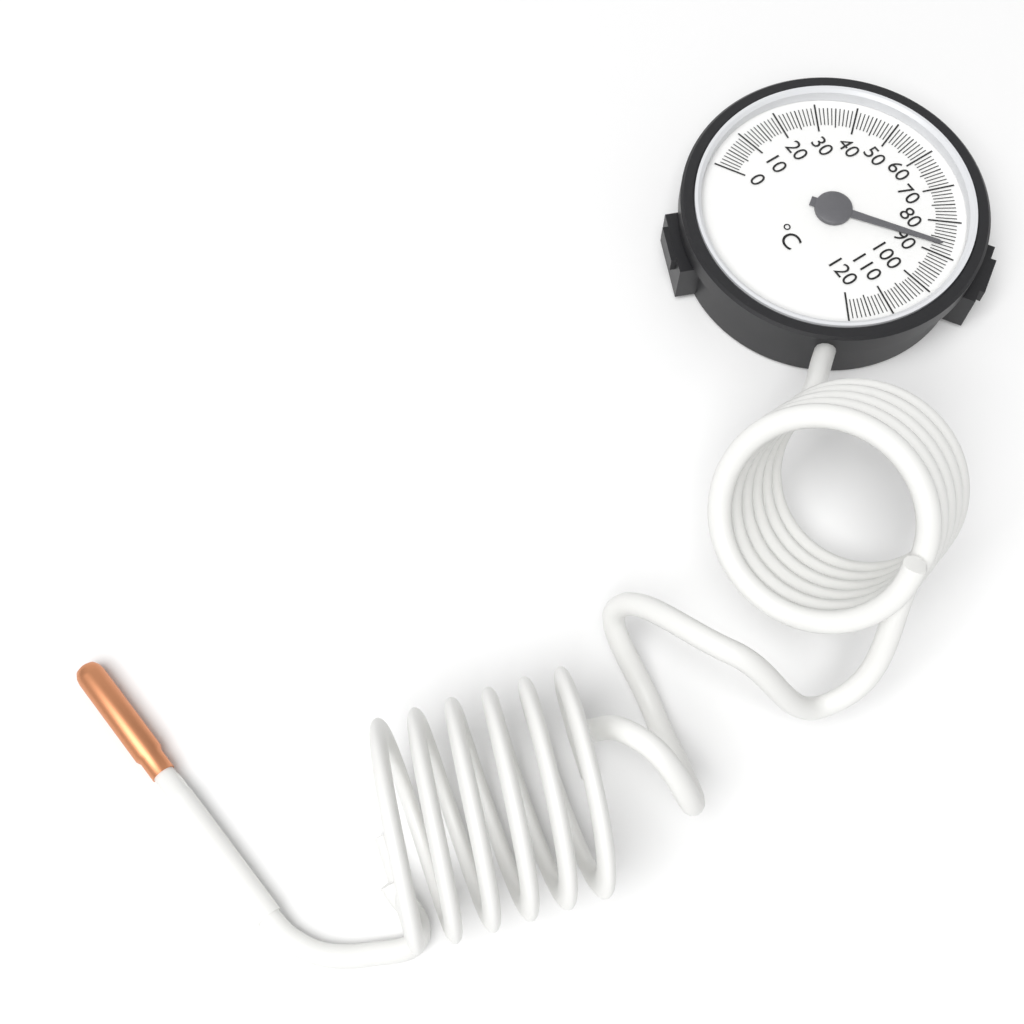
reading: 87 °C
